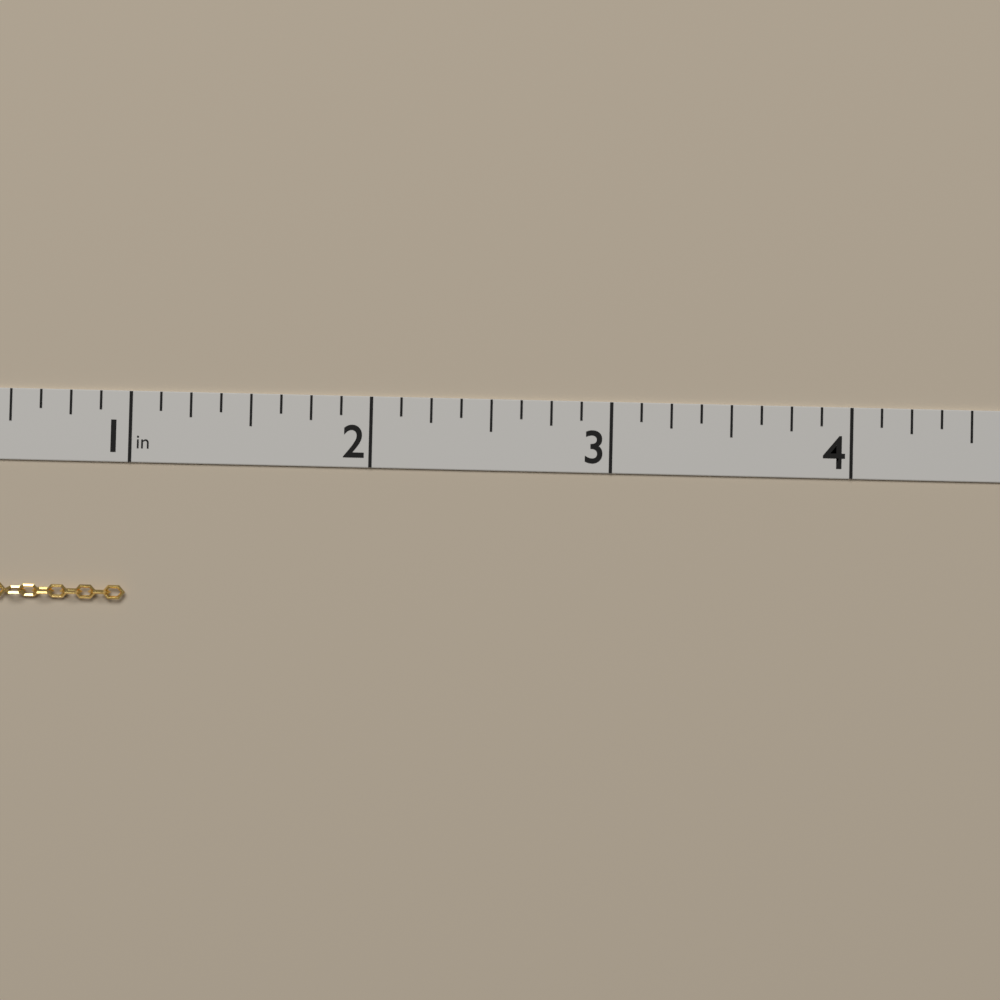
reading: 1.000 in
